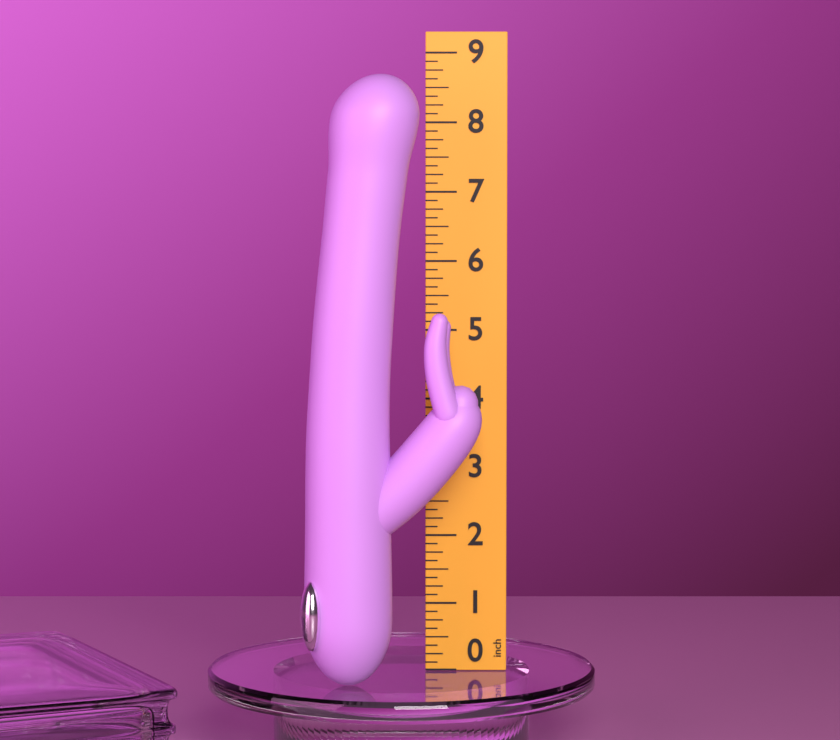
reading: 8.700 inch
